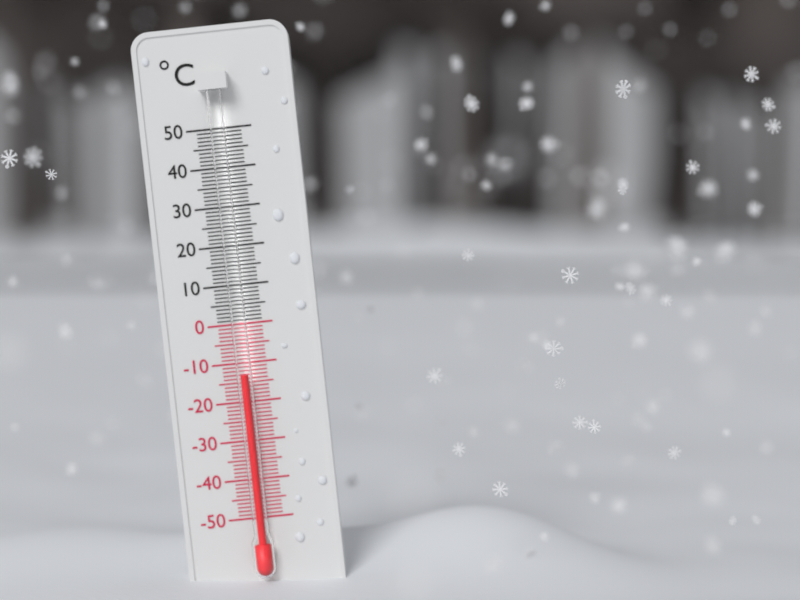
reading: -13 °C
